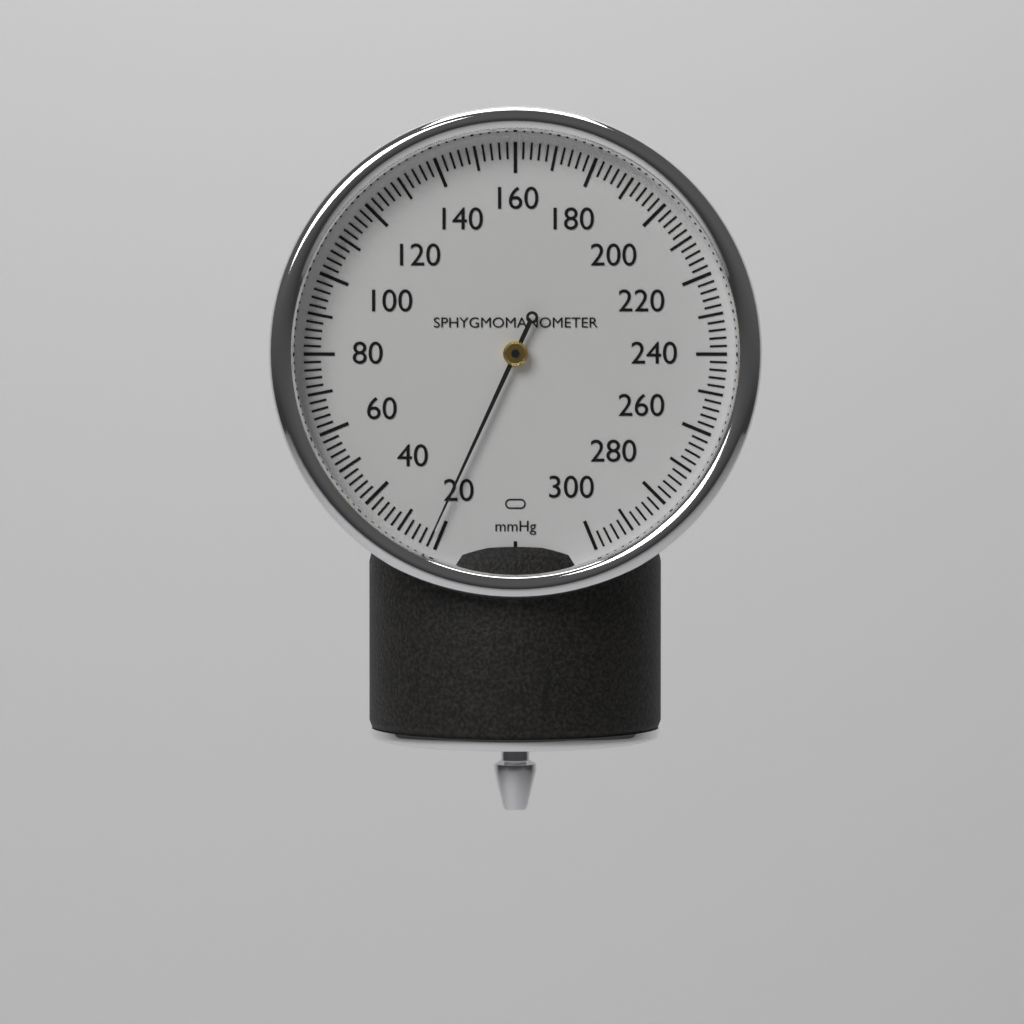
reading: 22 mmHg
